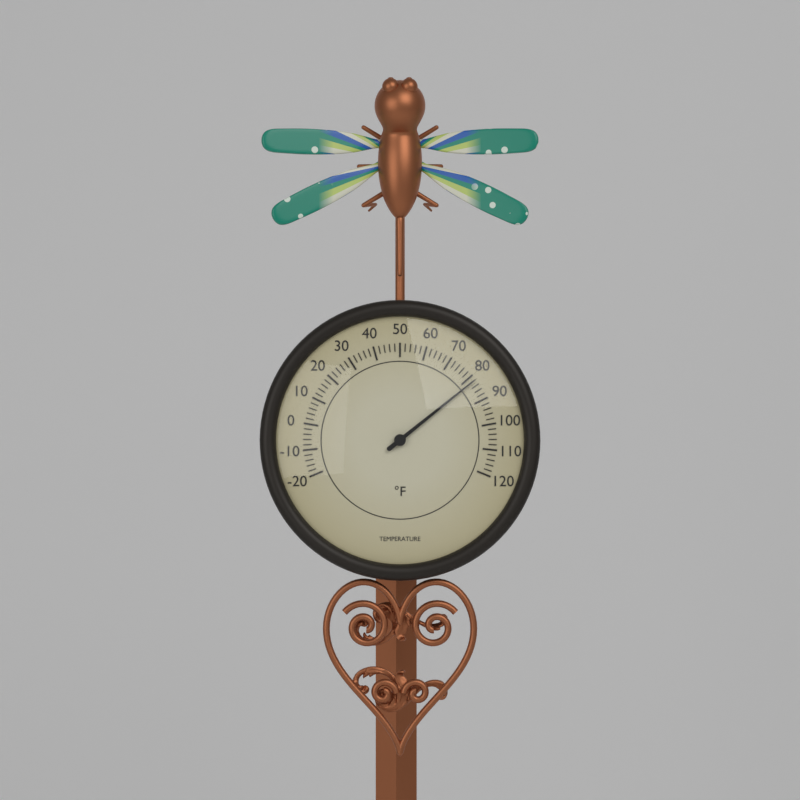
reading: 82 °F
